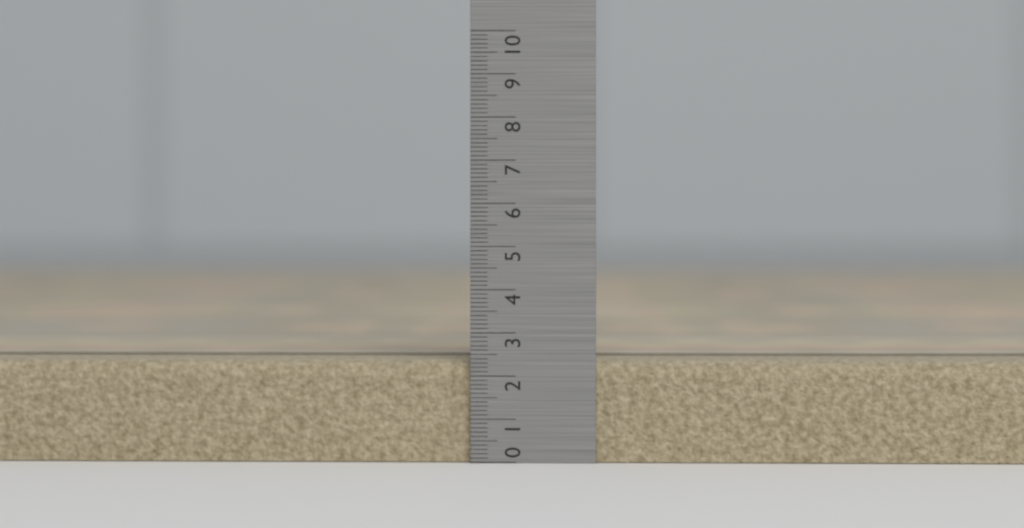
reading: 2.4 (no unit)
